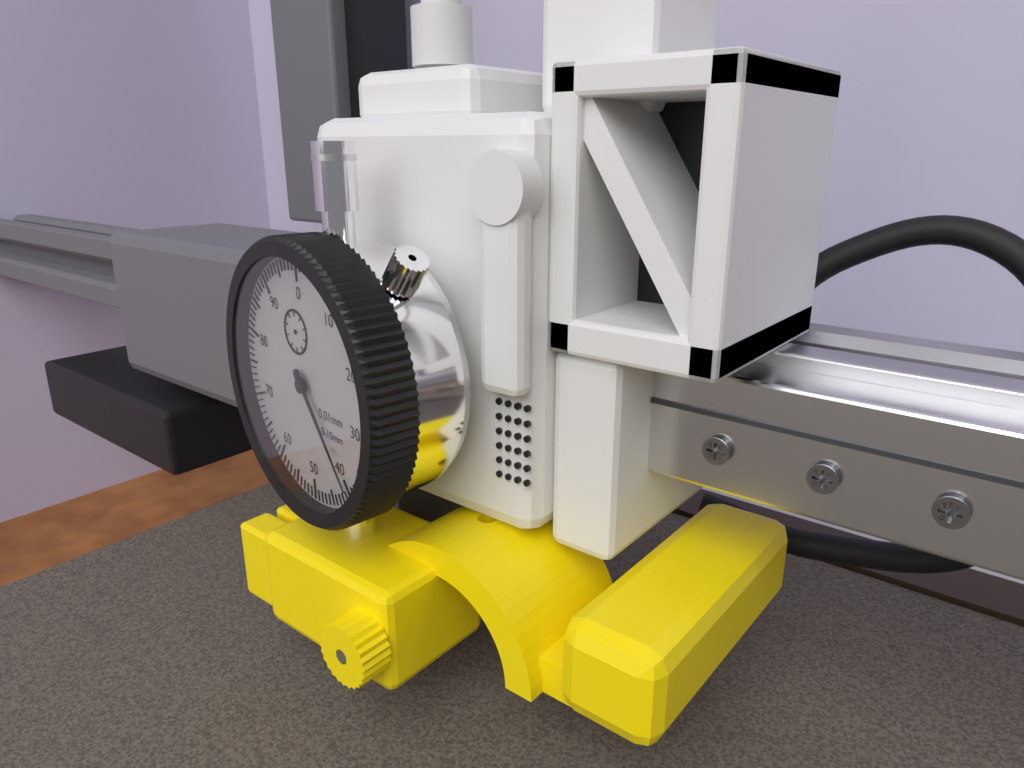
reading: 40 0.01mm
